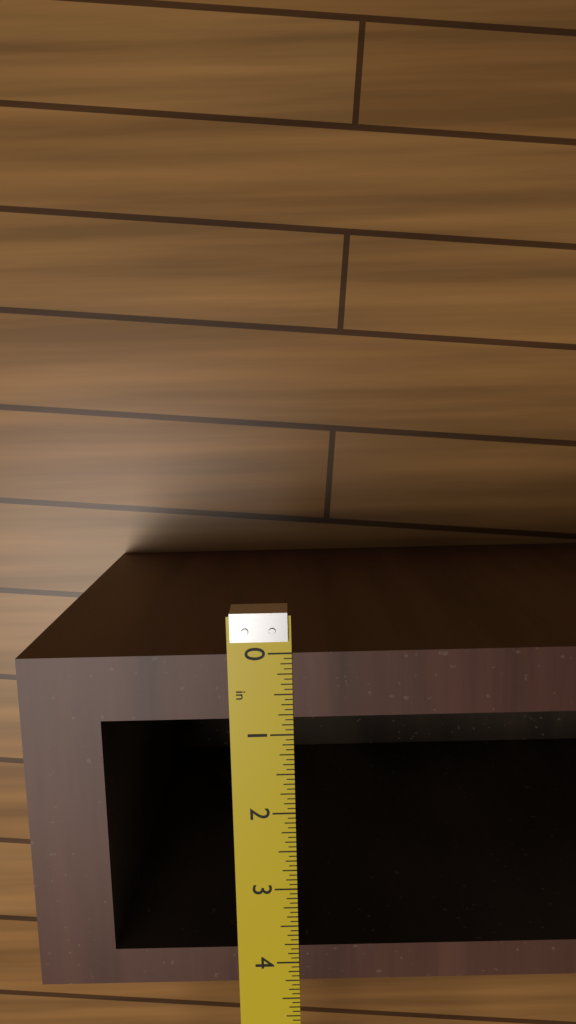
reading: 4.2500 in
